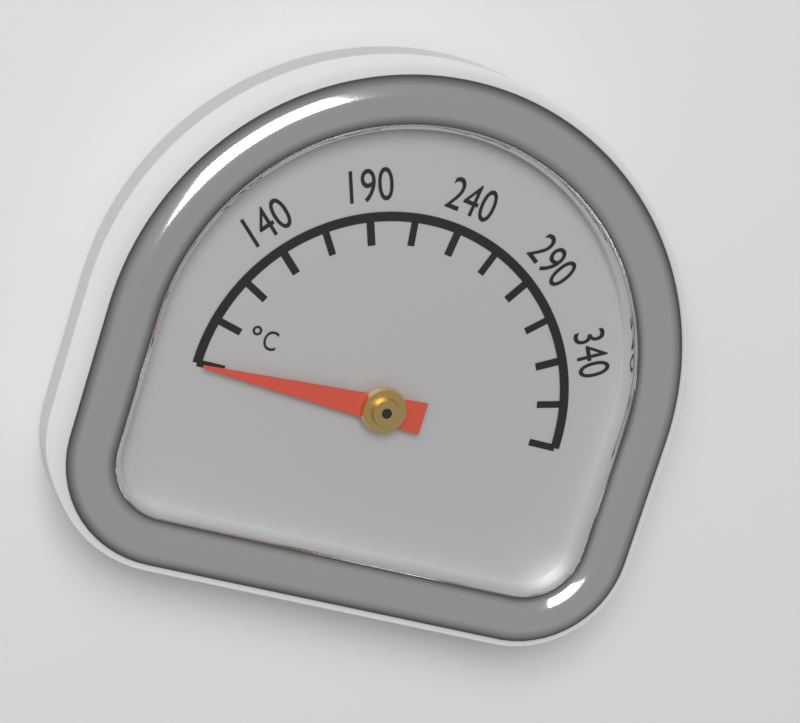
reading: 65 °C
